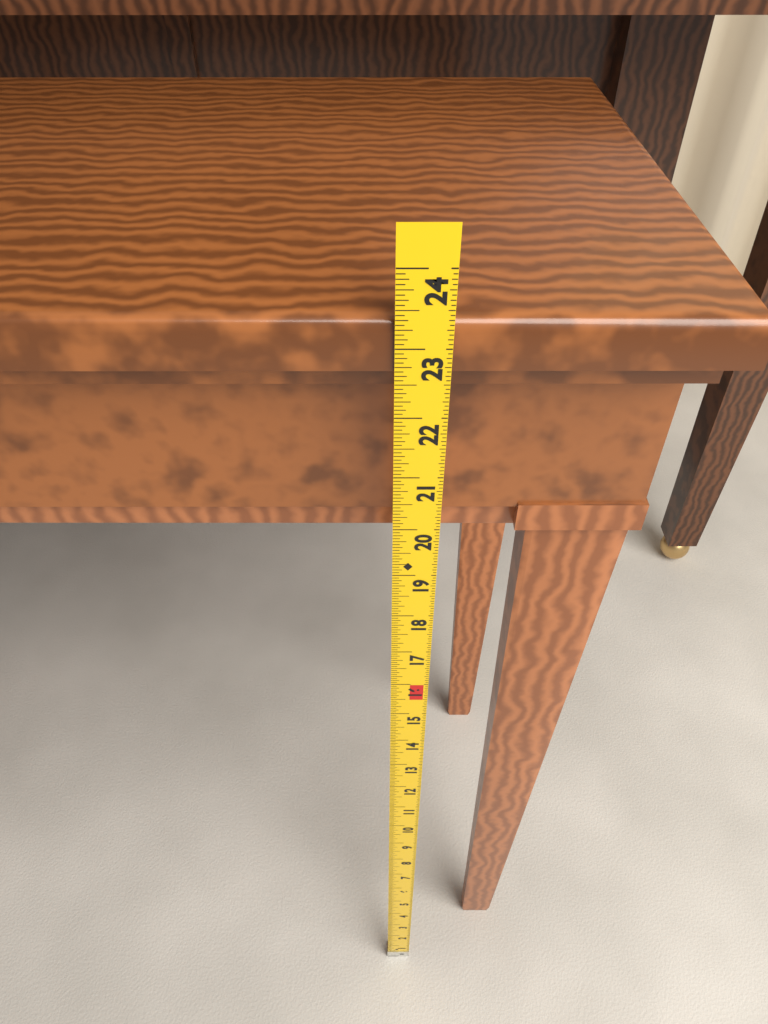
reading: 23.3750 in
